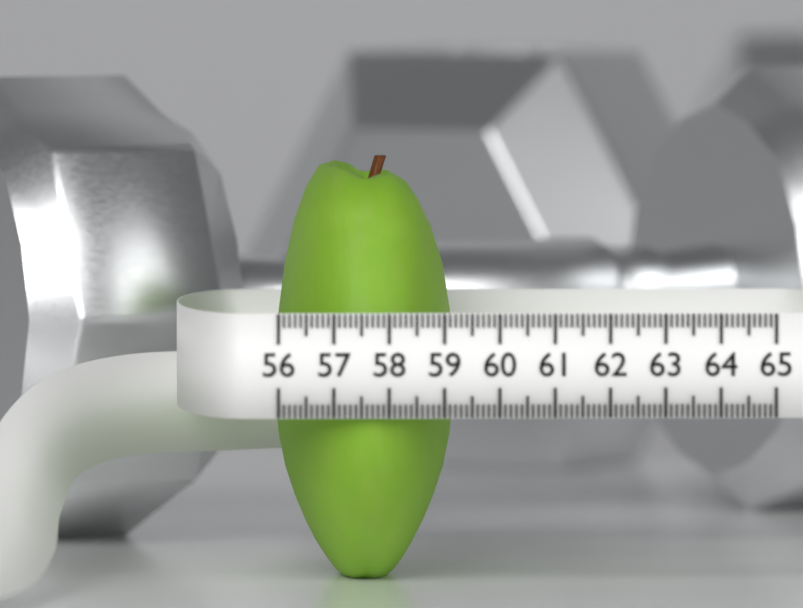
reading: 59.3 (no unit)
